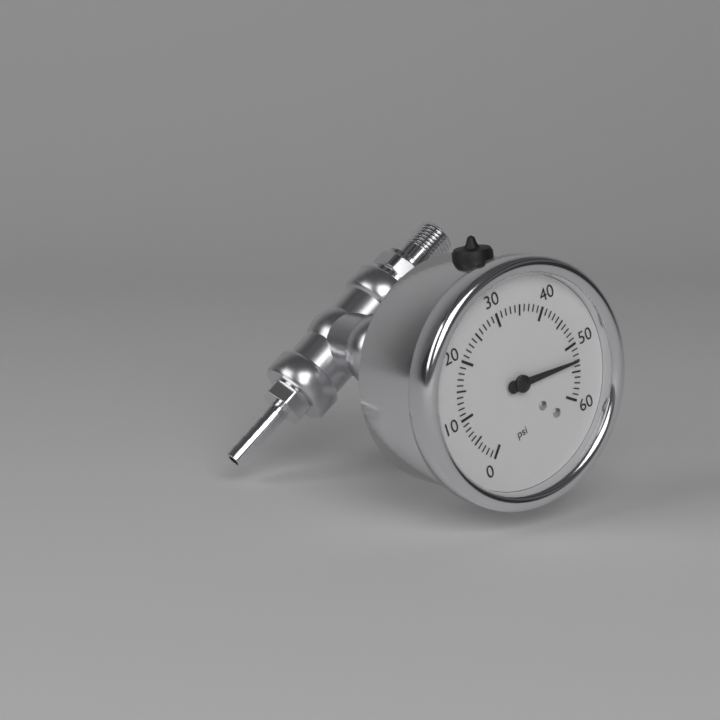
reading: 53 psi
